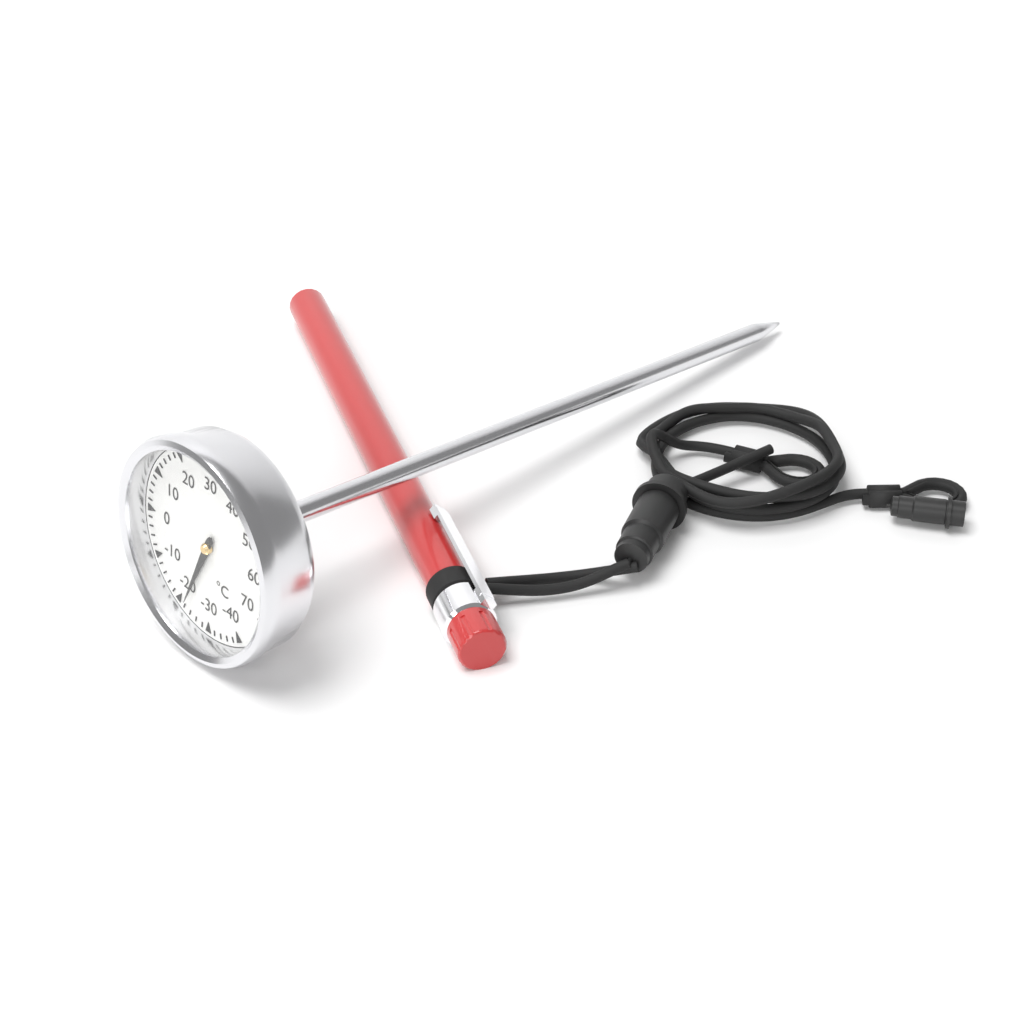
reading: -22 °C
